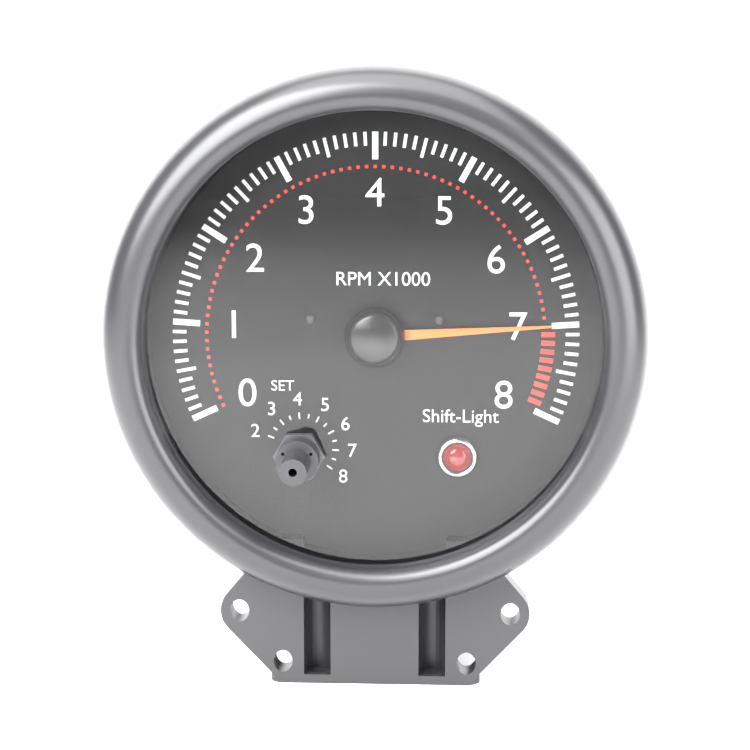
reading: 7.0 RPM x1000
